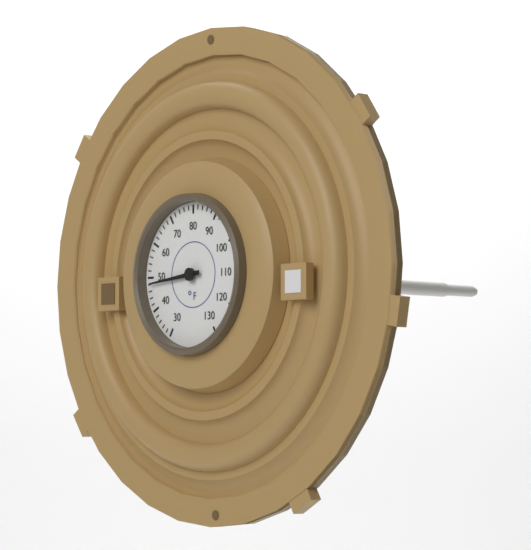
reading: 48 °F
